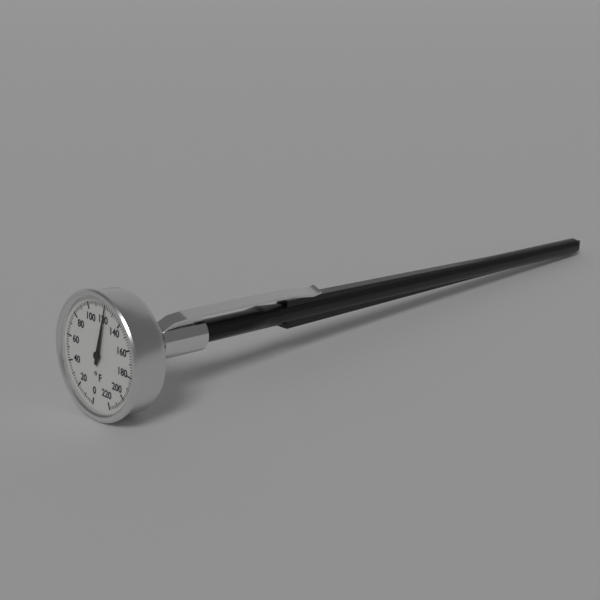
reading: 122 °F
